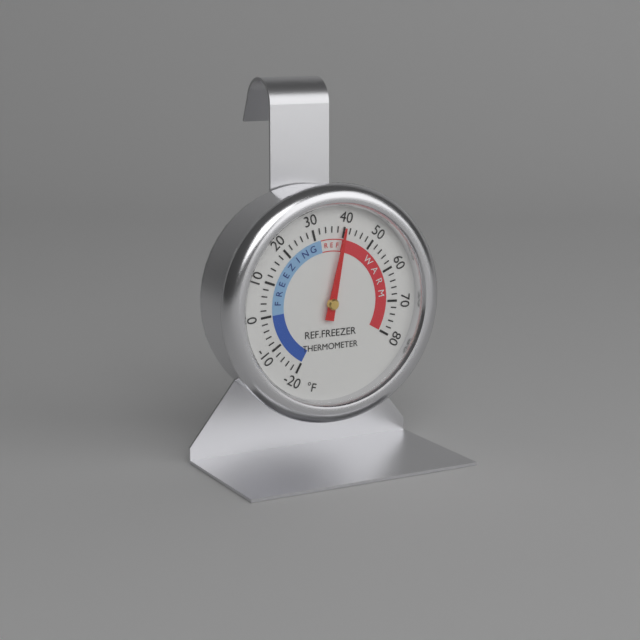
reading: 40 °F
